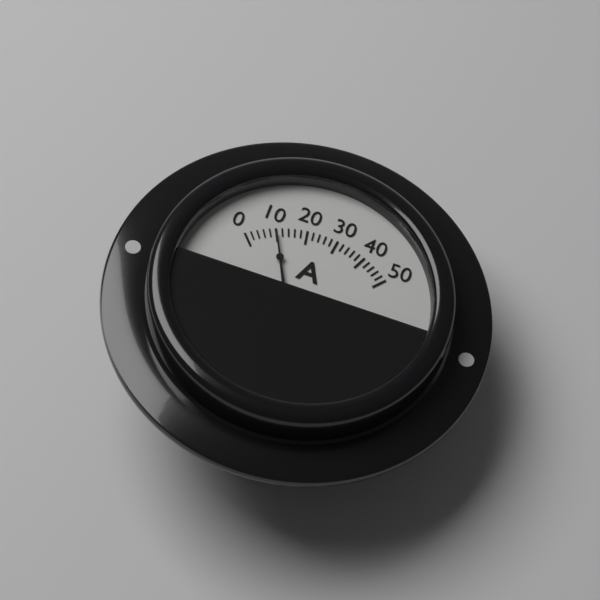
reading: 10 A
